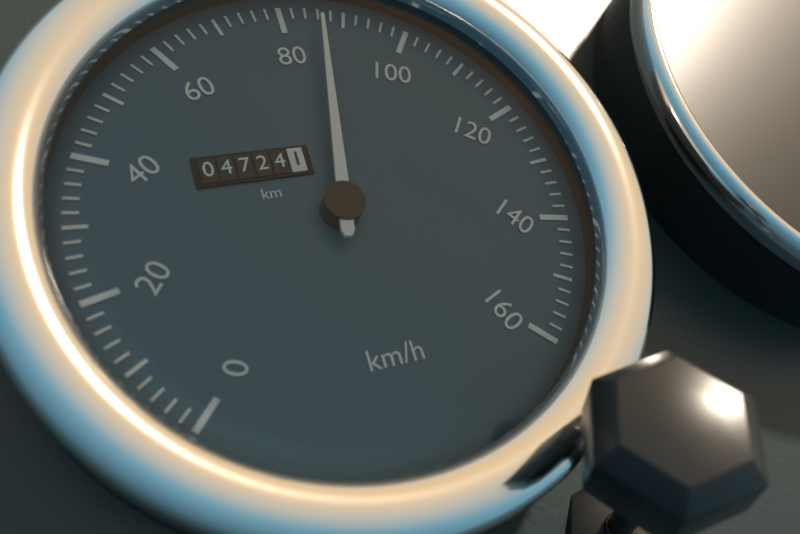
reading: 86 km/h
